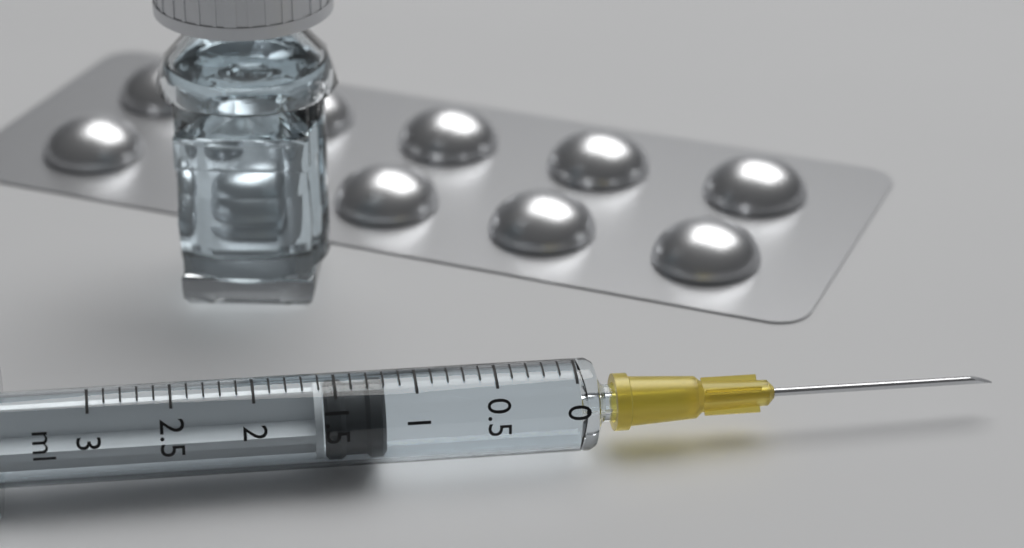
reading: 1.2 ml
